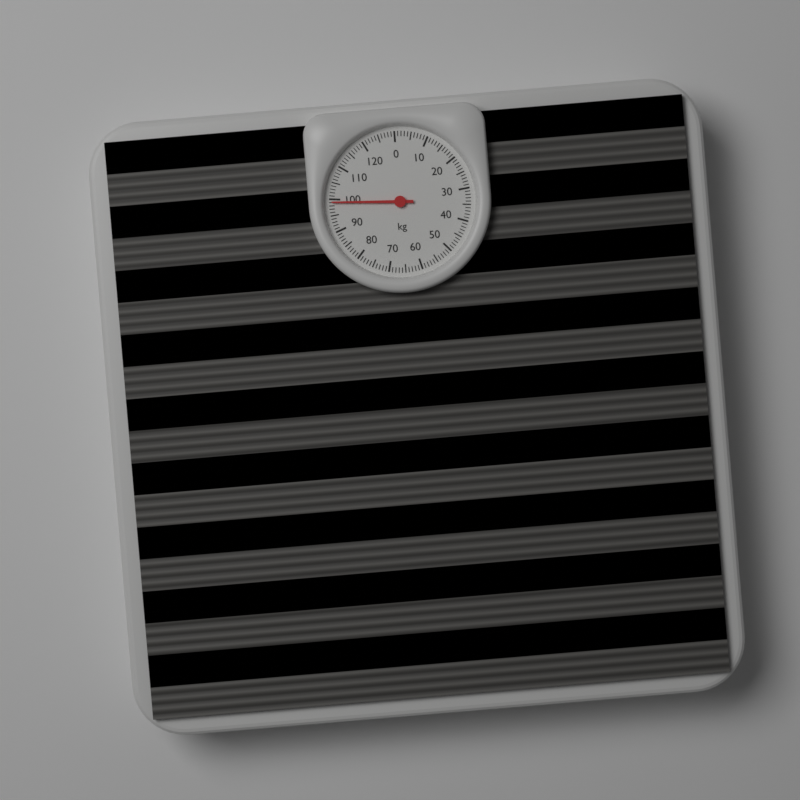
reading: 99 kg
